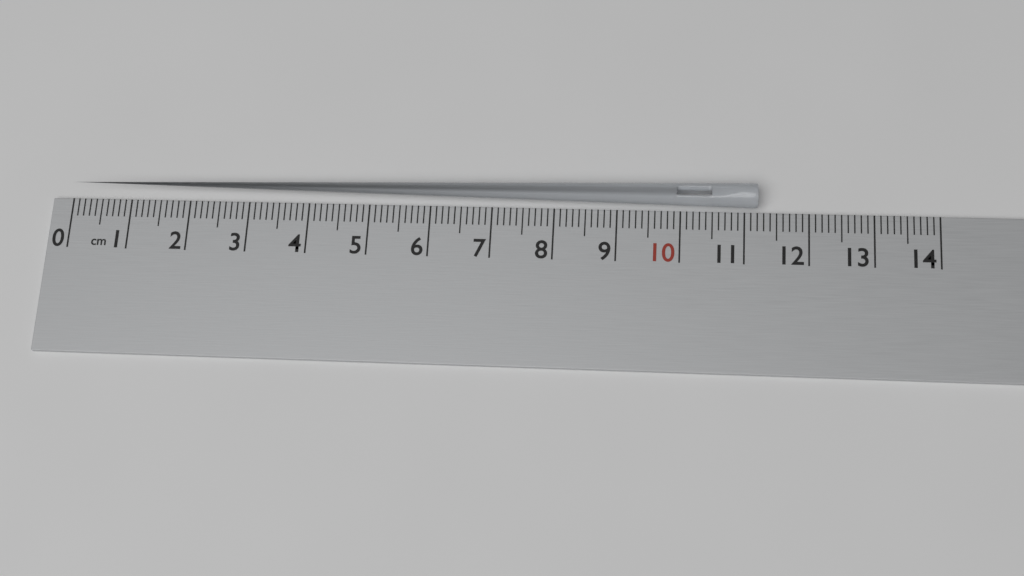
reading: 11.2 cm
